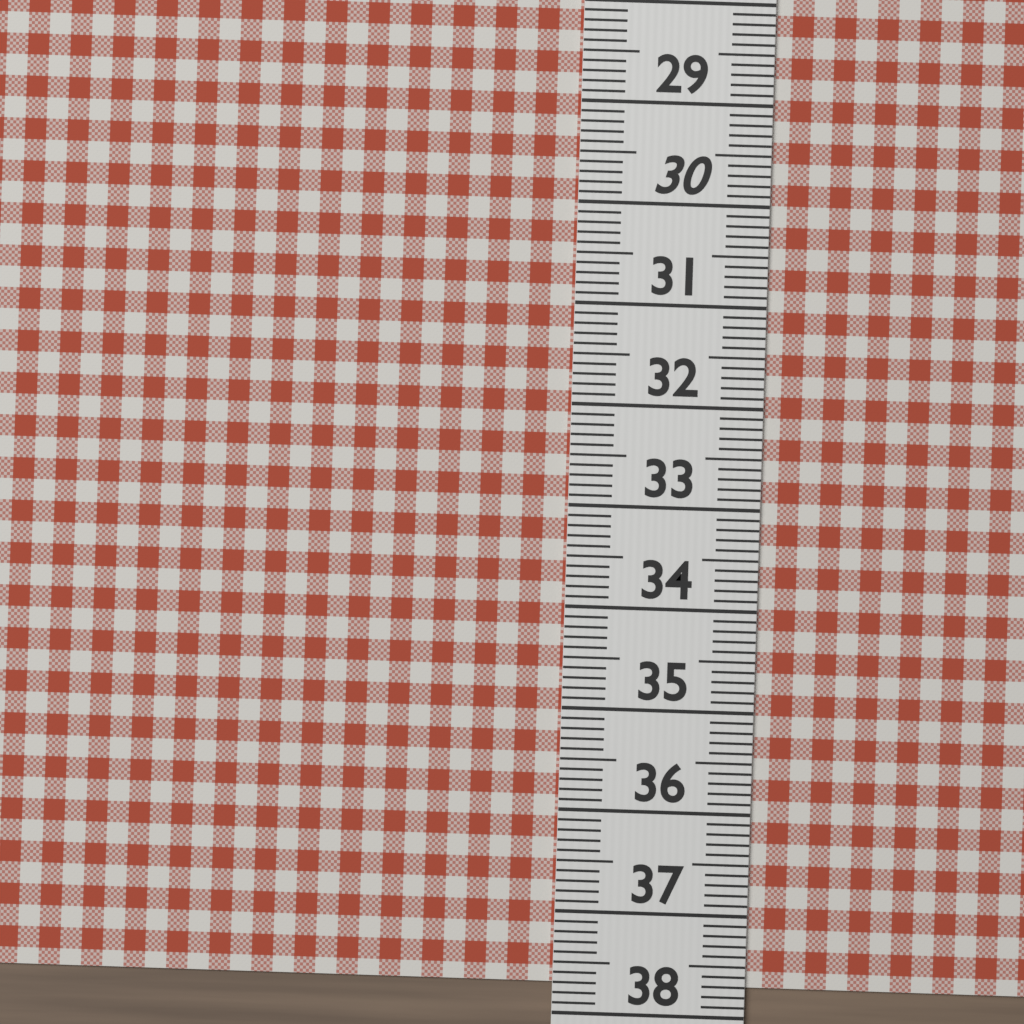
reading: 37.7 (no unit)
